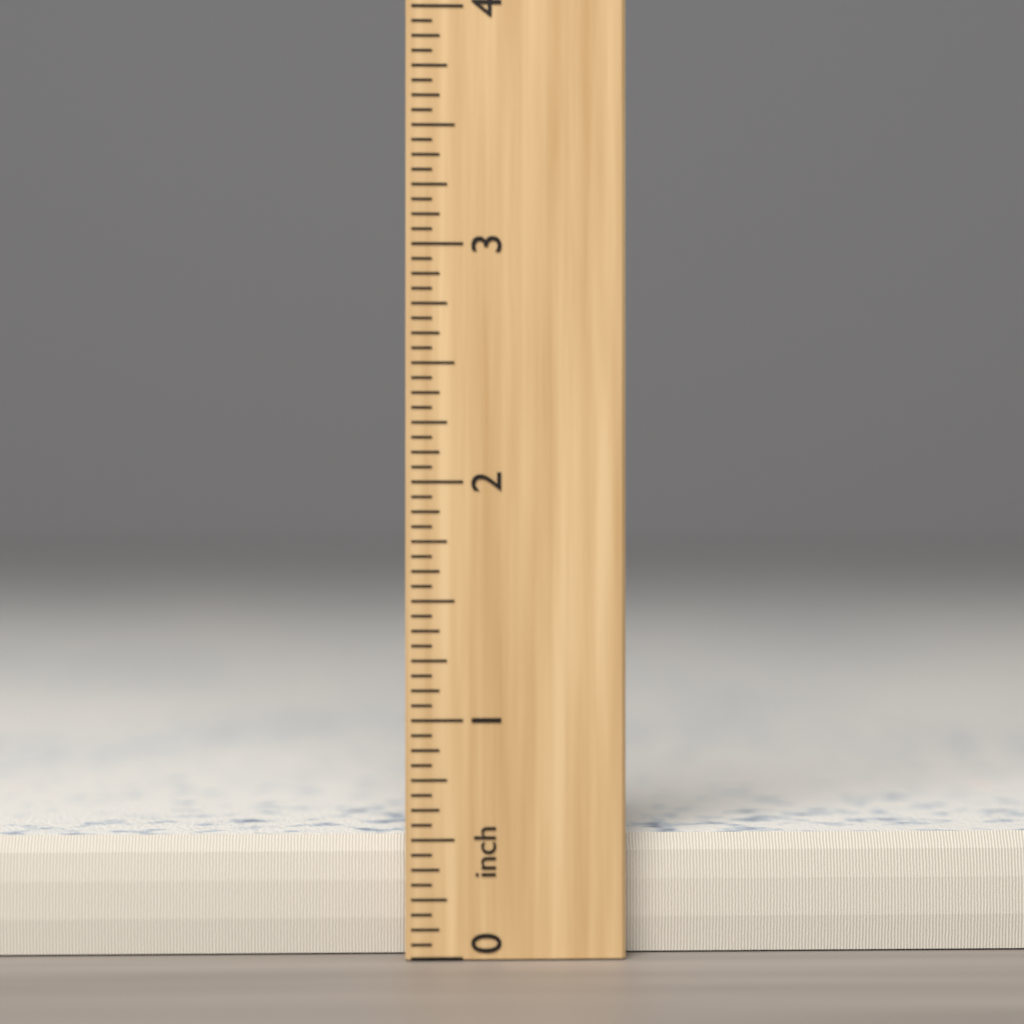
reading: 0.5000 inch
